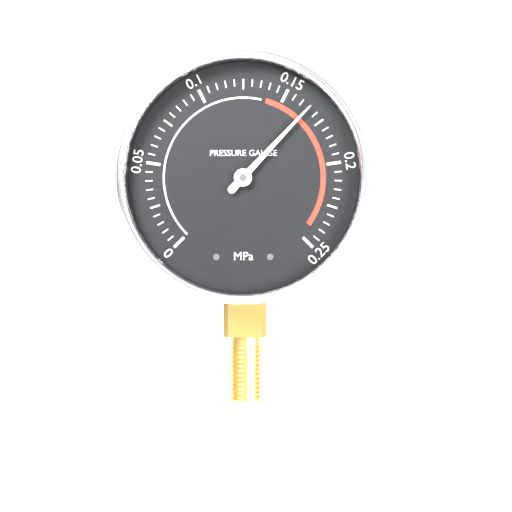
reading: 0.165 MPa
